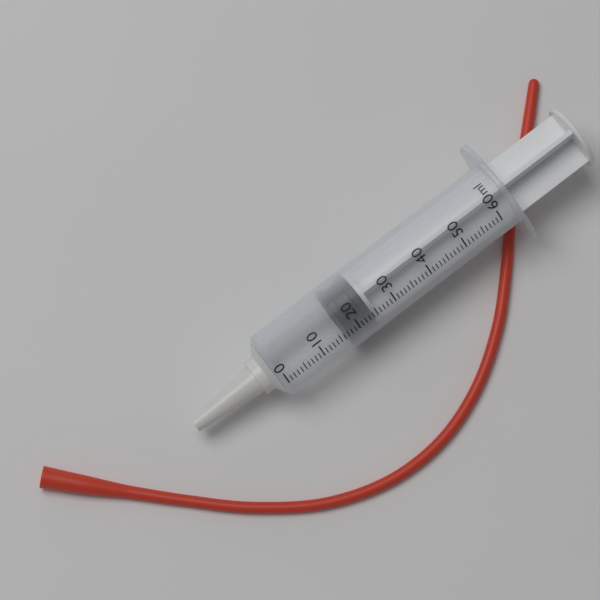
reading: 17 ml
